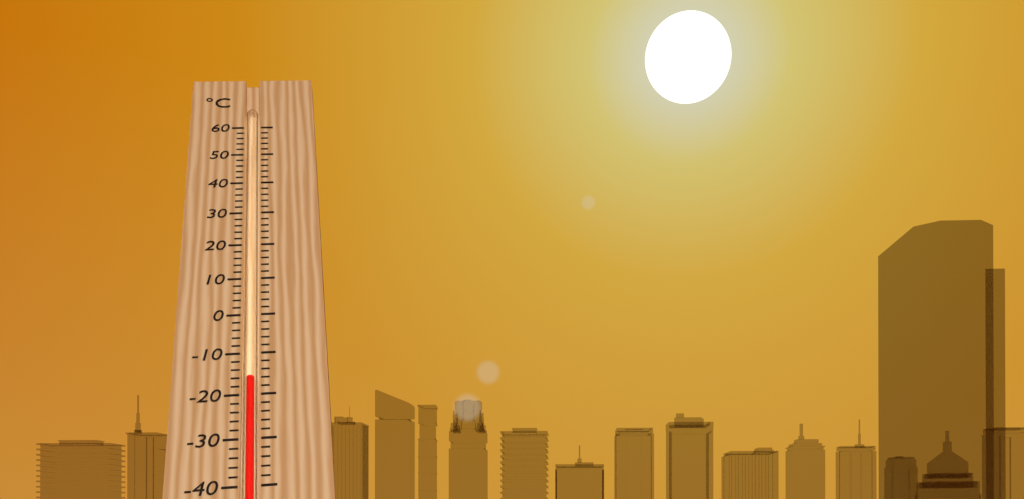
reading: -16 °C
